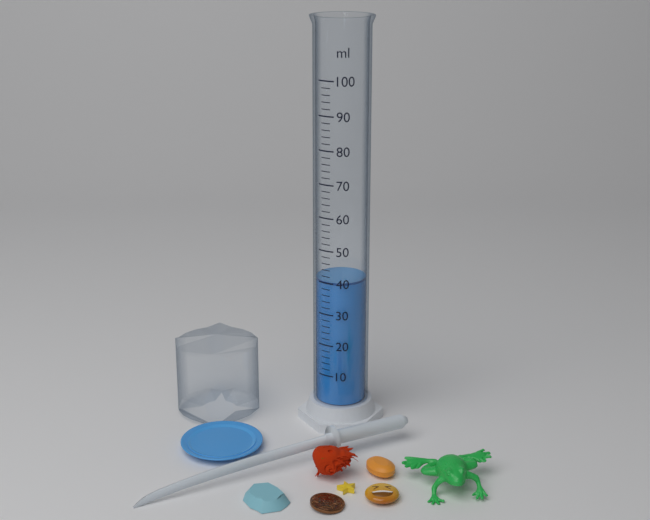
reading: 40 ml
